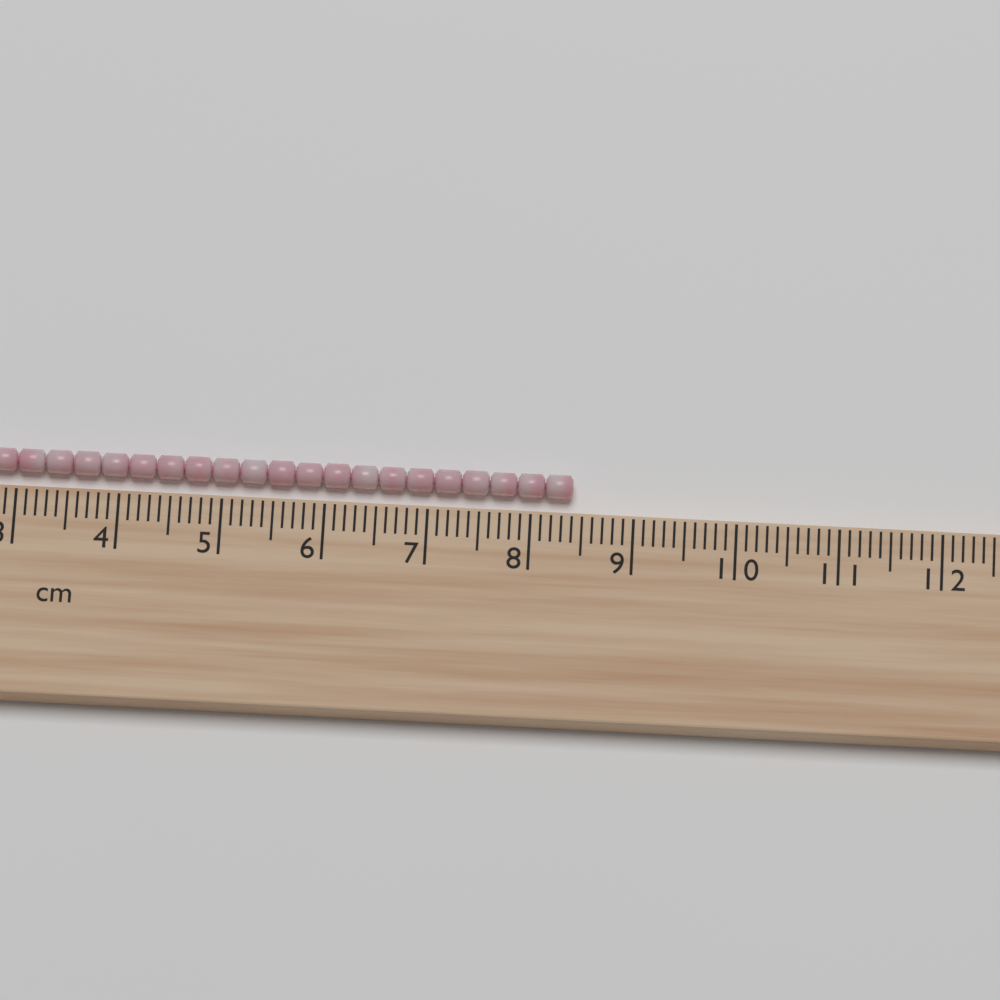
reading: 8.4 cm
